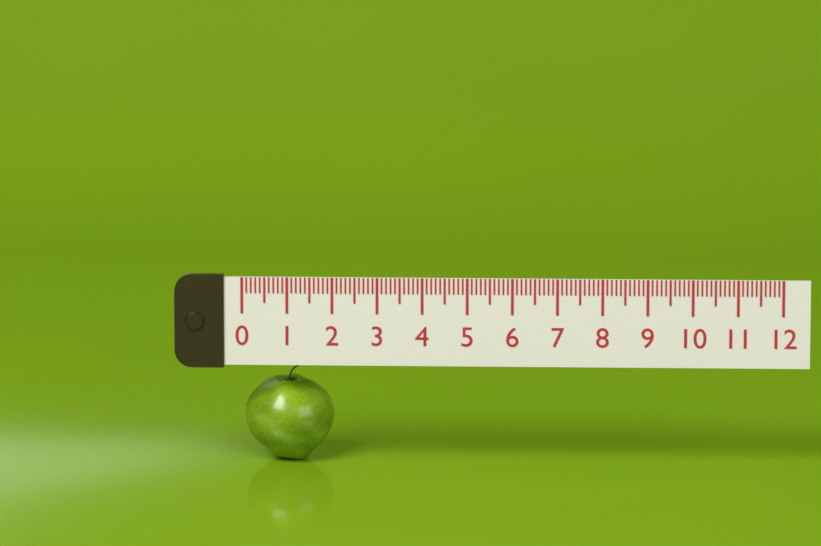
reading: 2.0 (no unit)
